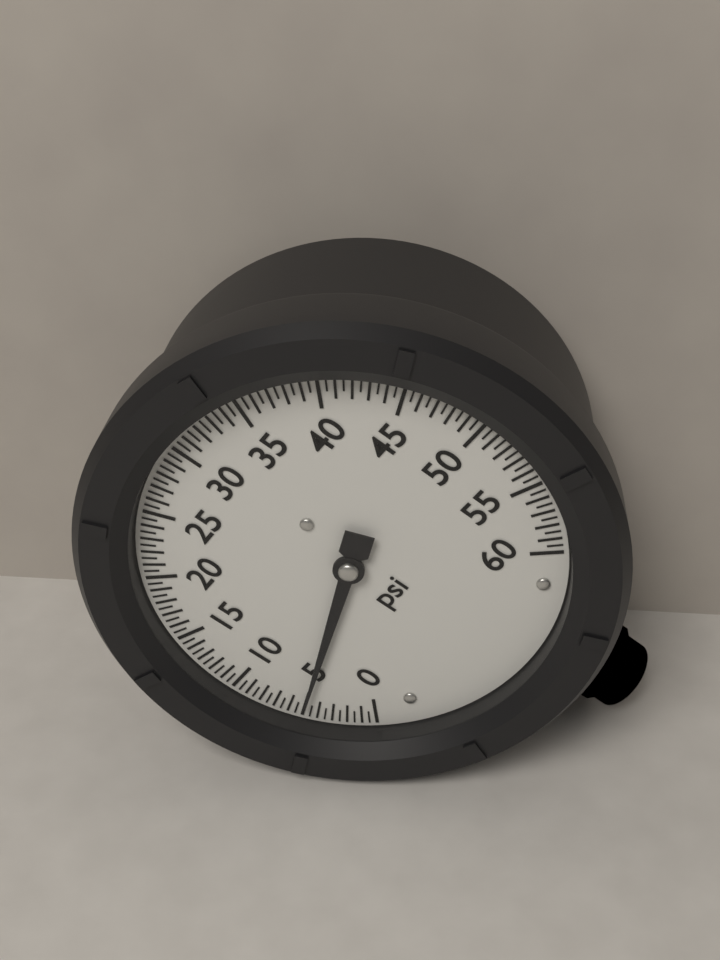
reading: 5.0 psi
